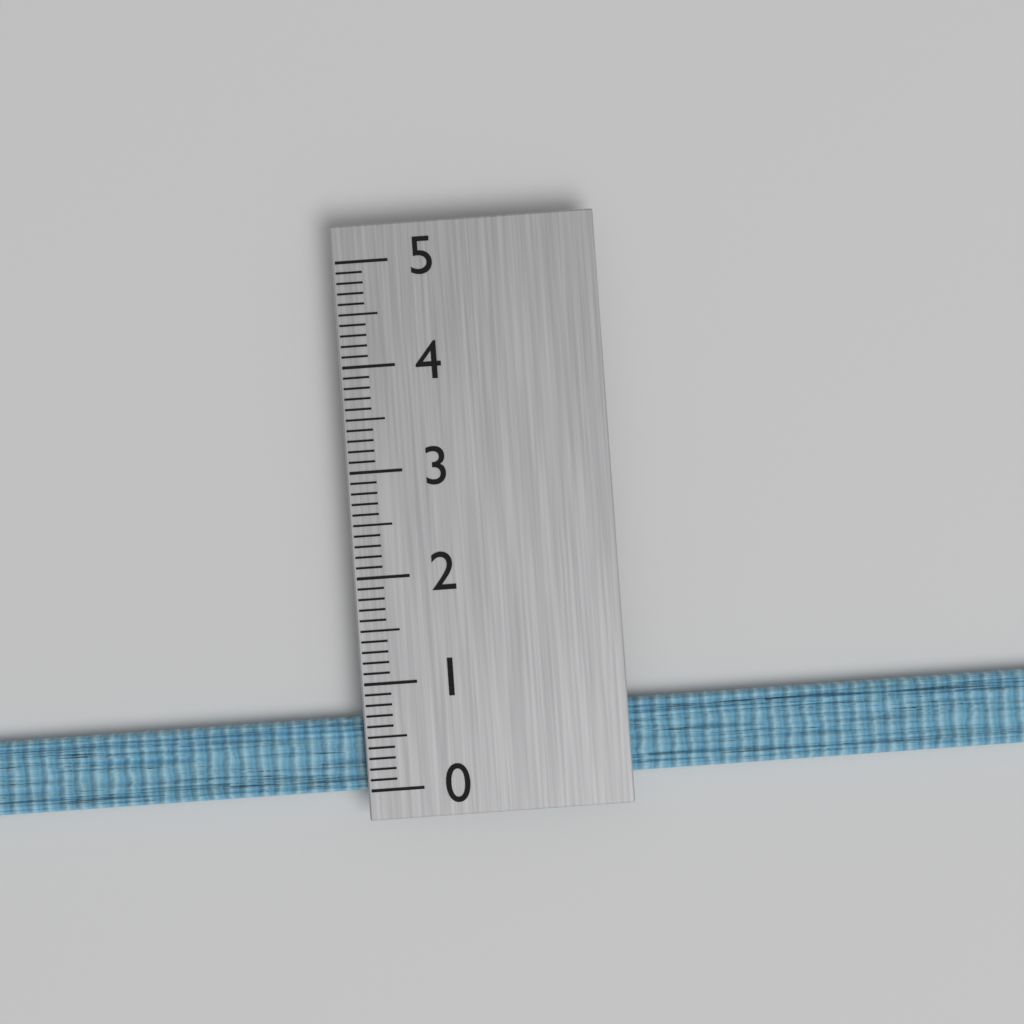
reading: 0.7 (no unit)
